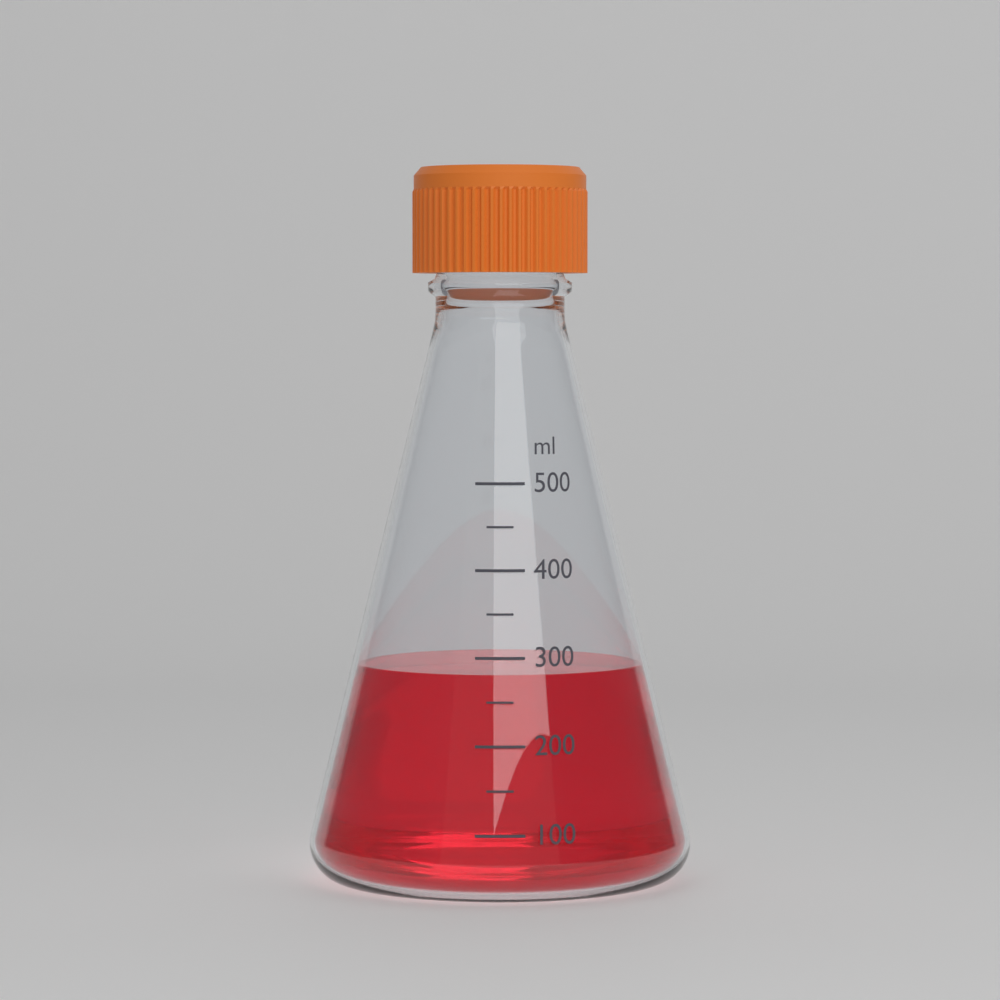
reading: 280 ml
